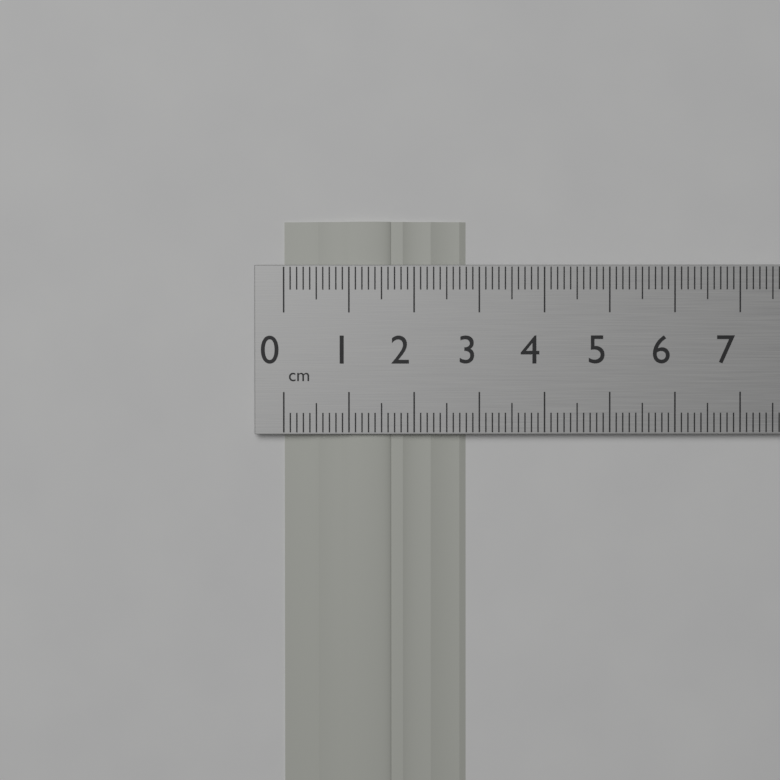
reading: 2.8 cm
